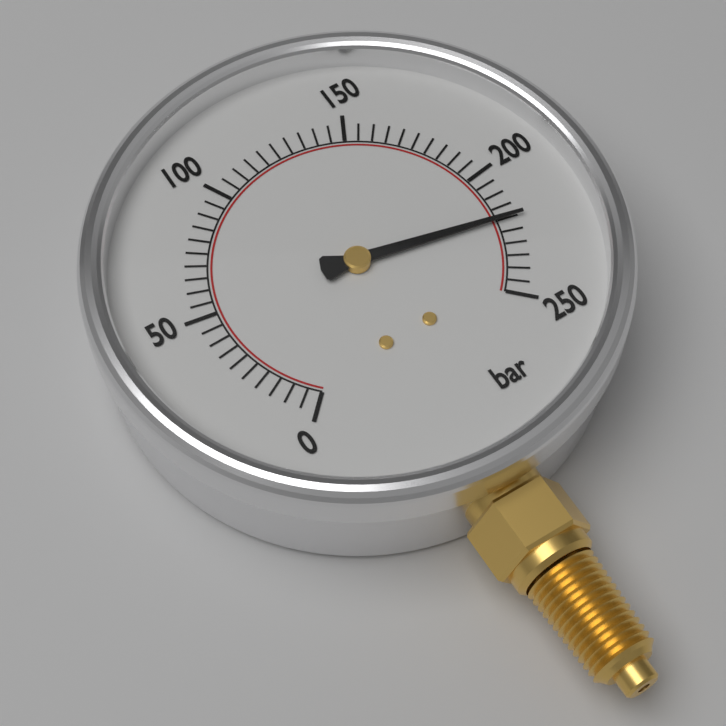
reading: 220 bar
